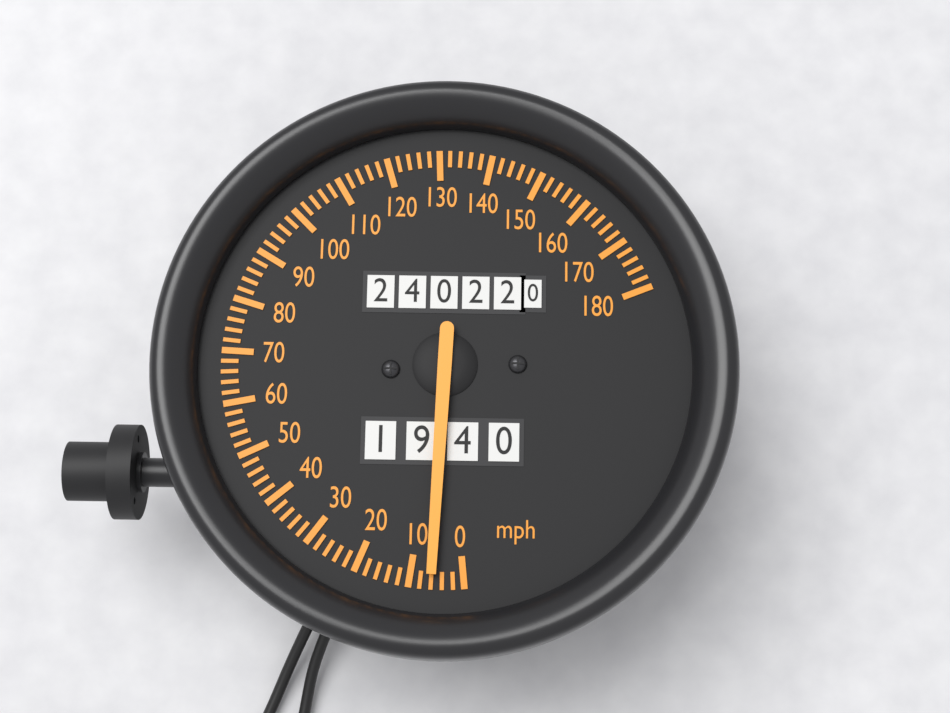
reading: 6 mph
